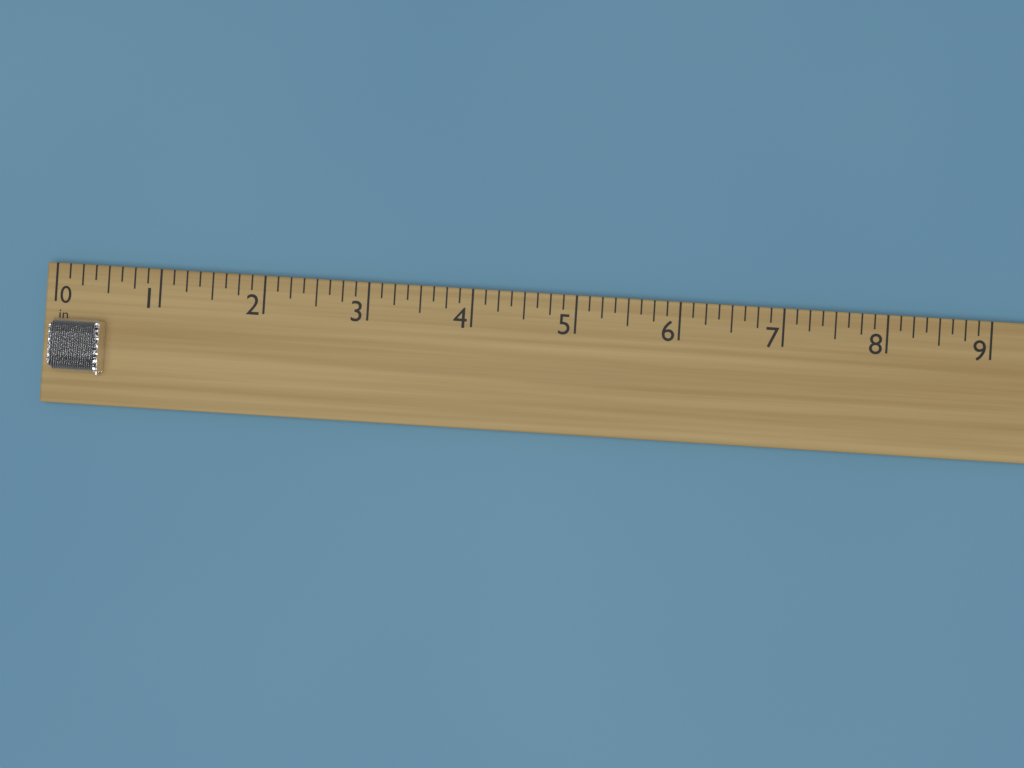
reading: 0.500 in
